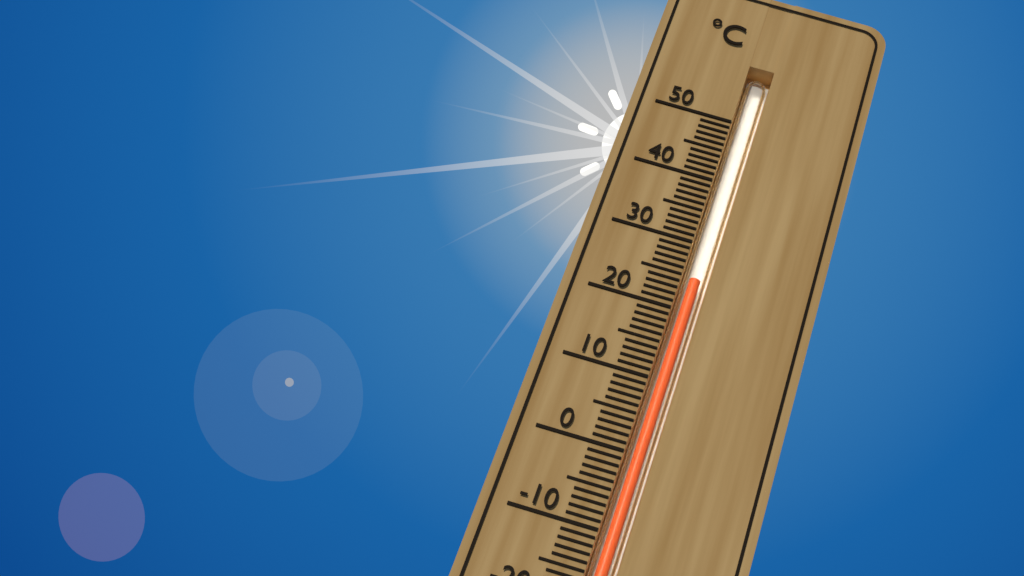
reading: 25 °C
